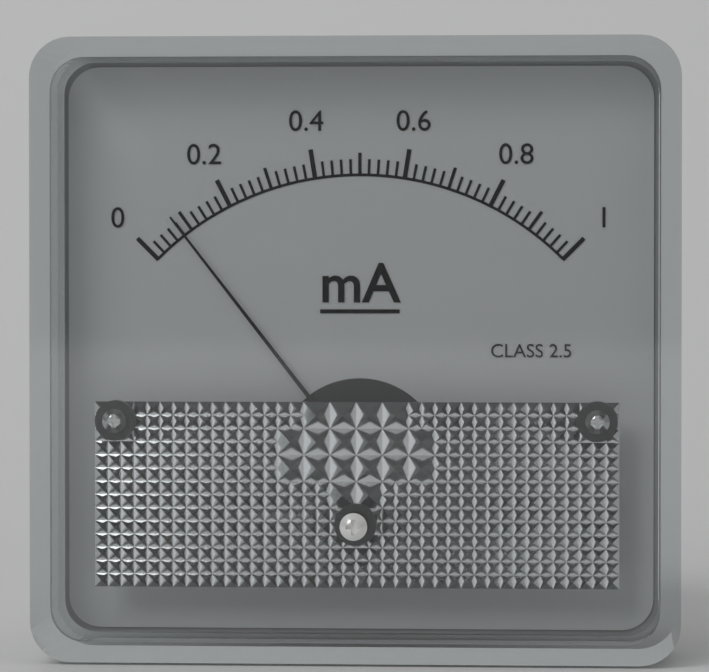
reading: 0.08 mA
